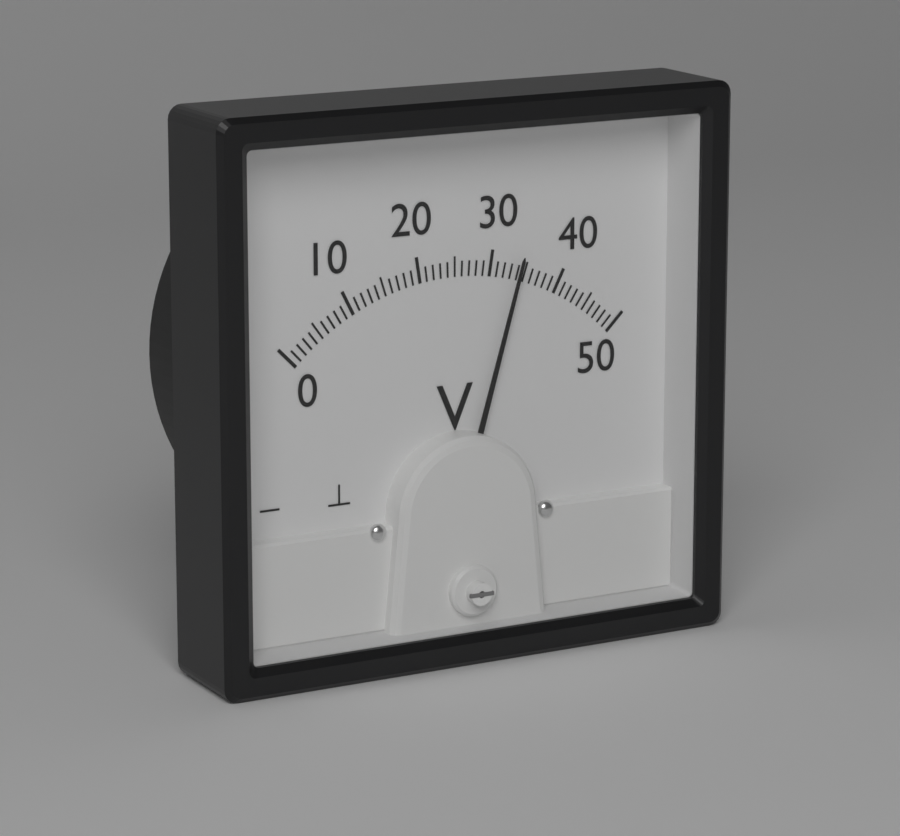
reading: 34 V
